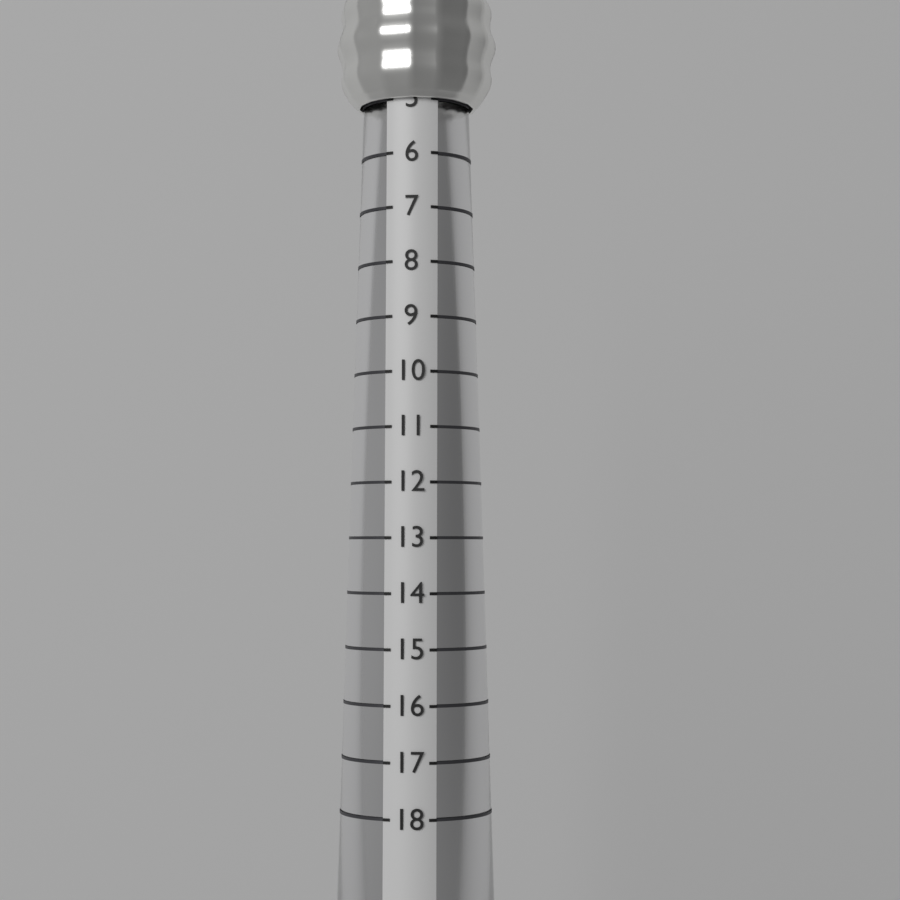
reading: 5 (no unit)
